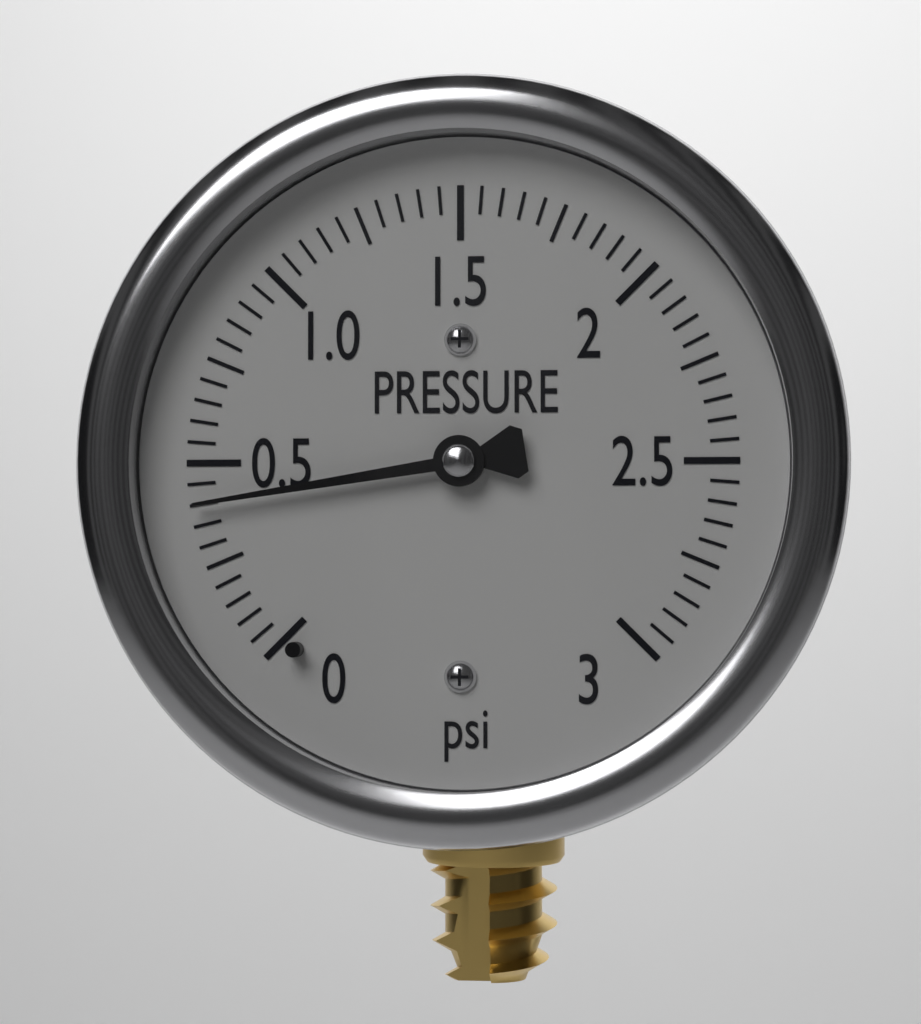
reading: 0.40 psi
